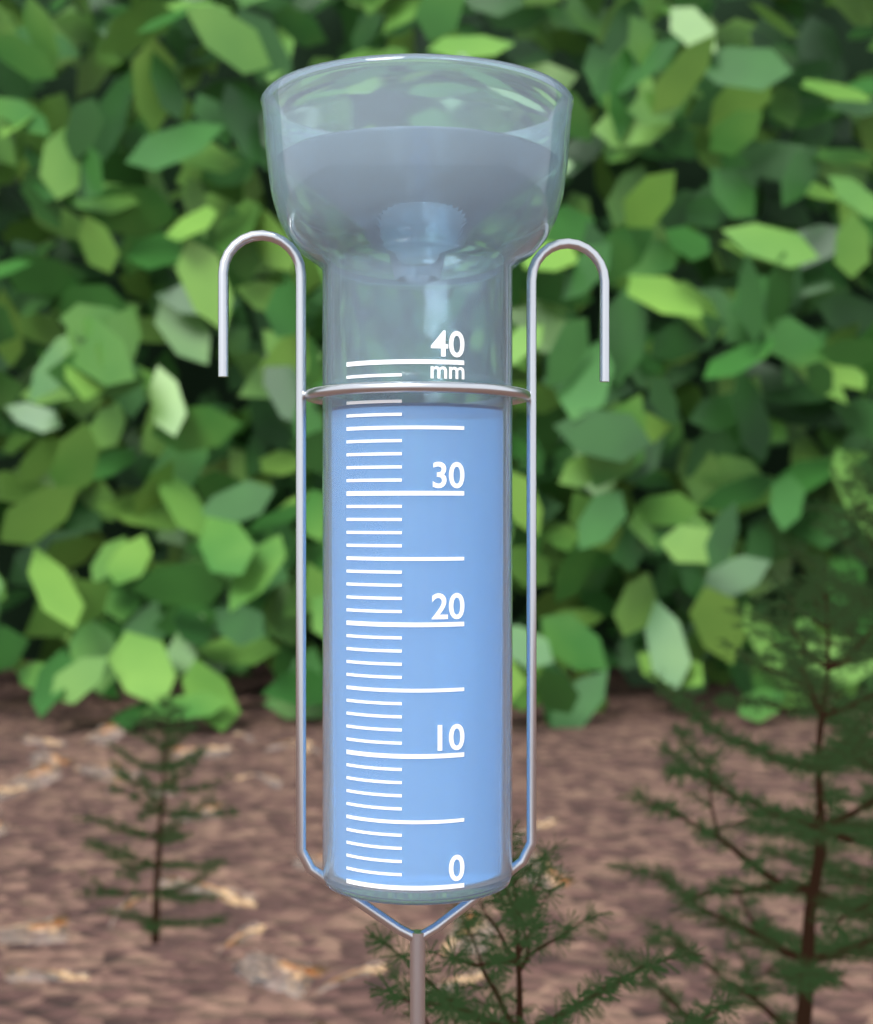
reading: 37 mm
